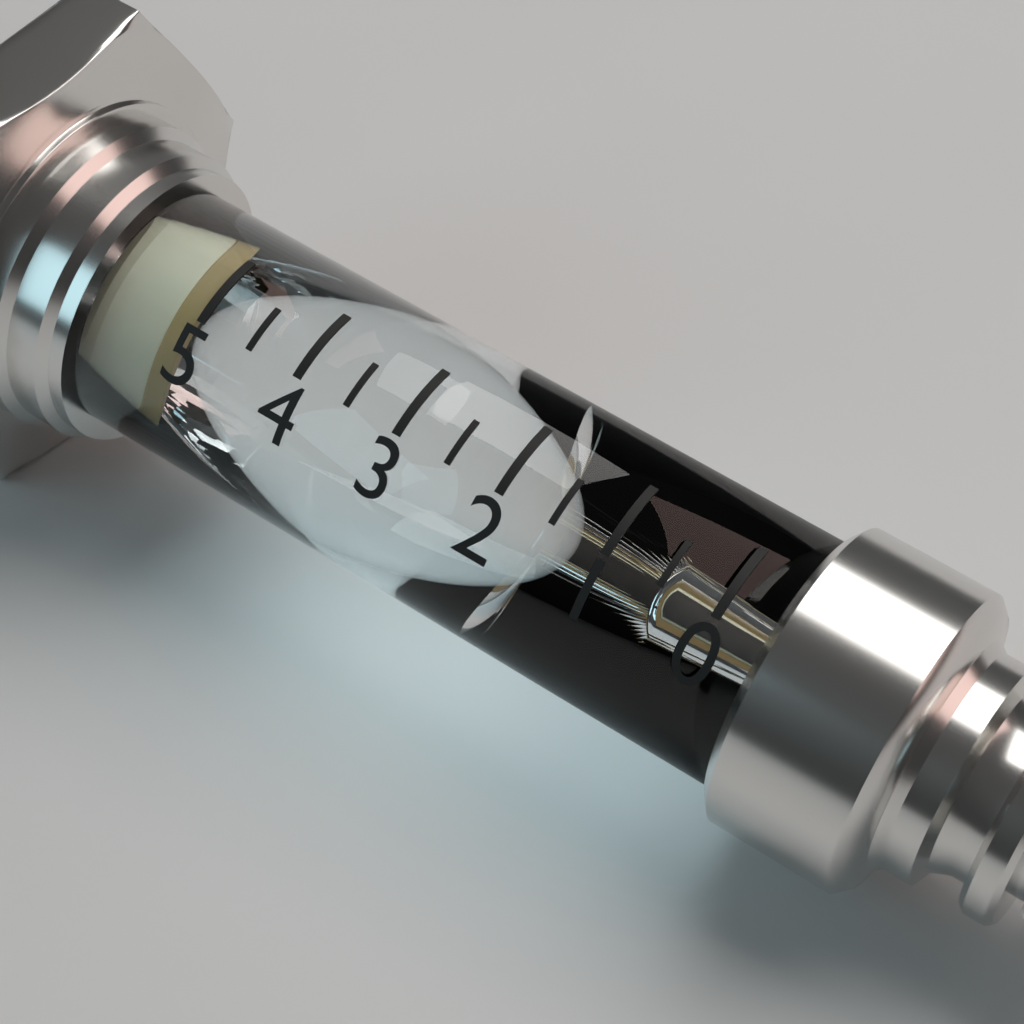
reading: 5.0 (no unit)
